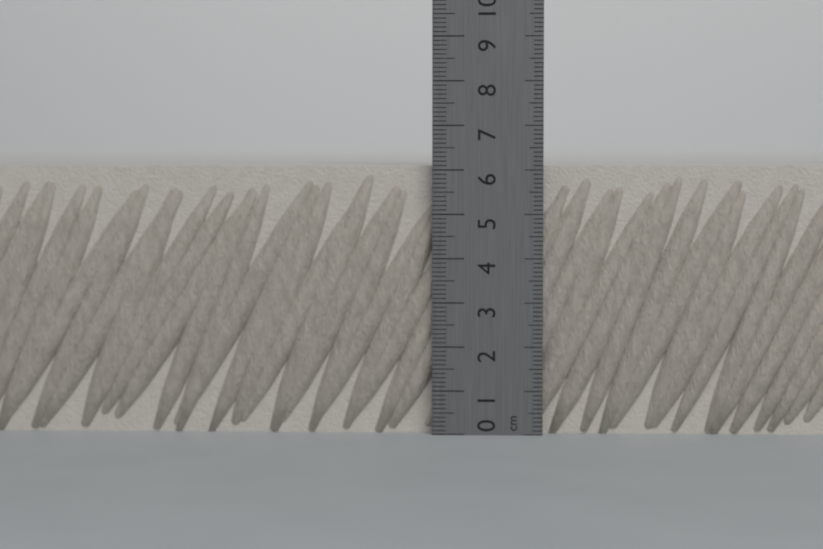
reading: 6.1 cm
